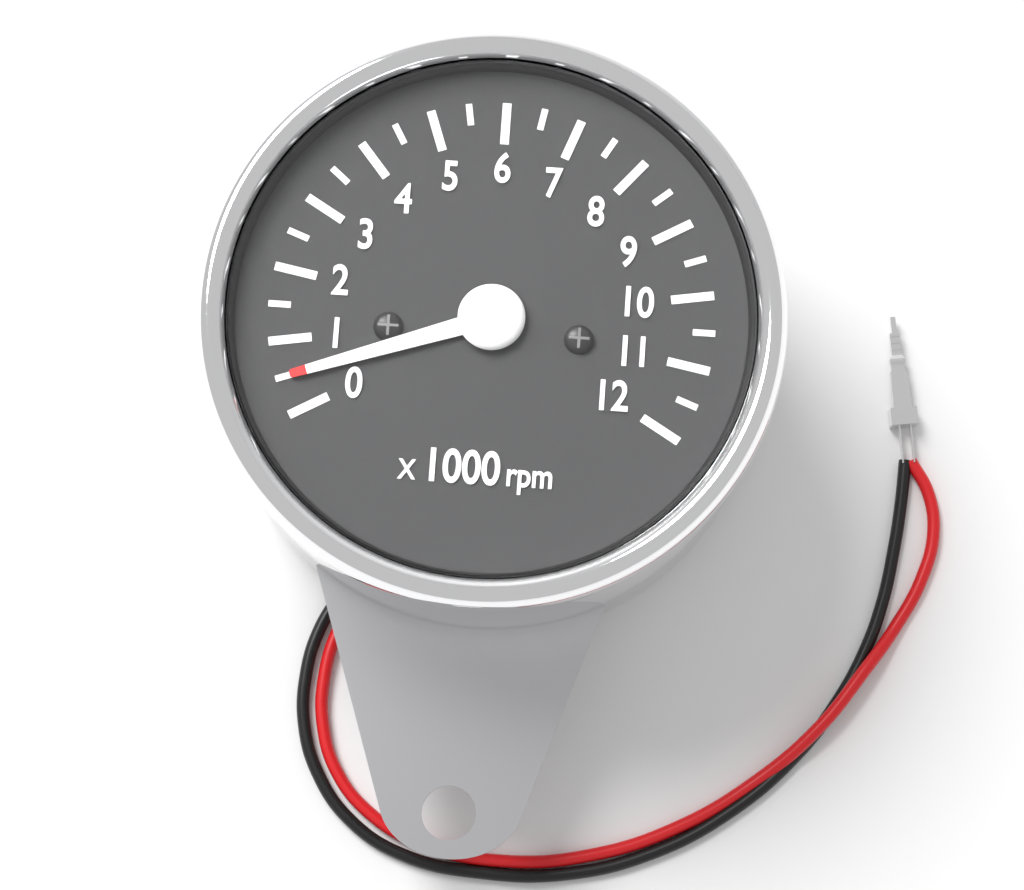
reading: 0.5 x1000 rpm
